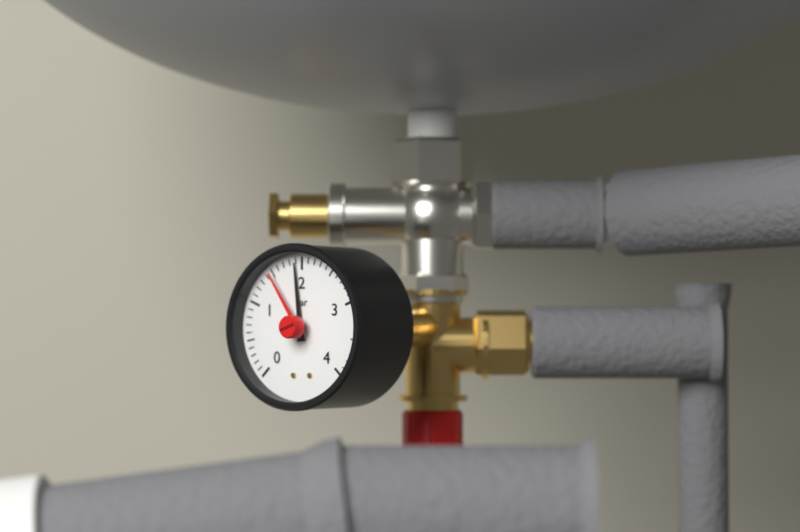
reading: 1.9 bar
